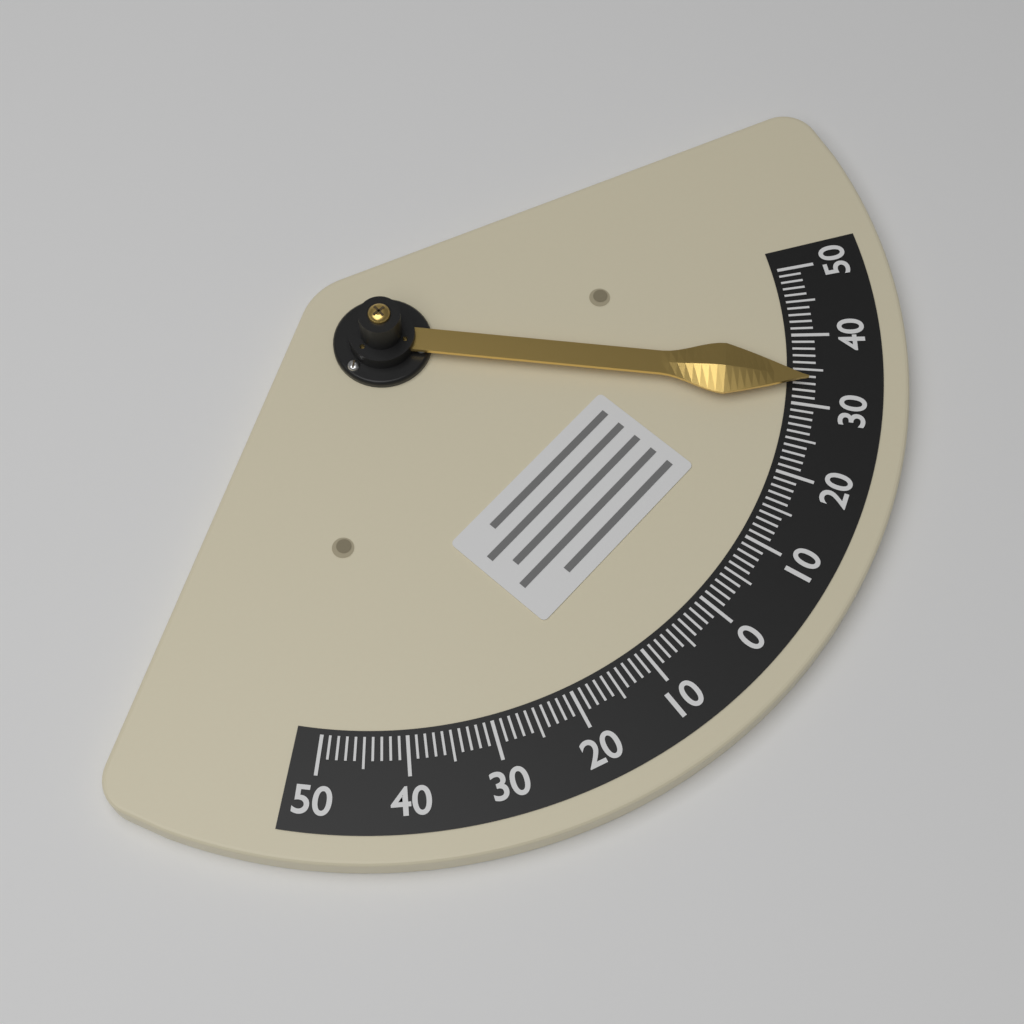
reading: 33 (no unit)
